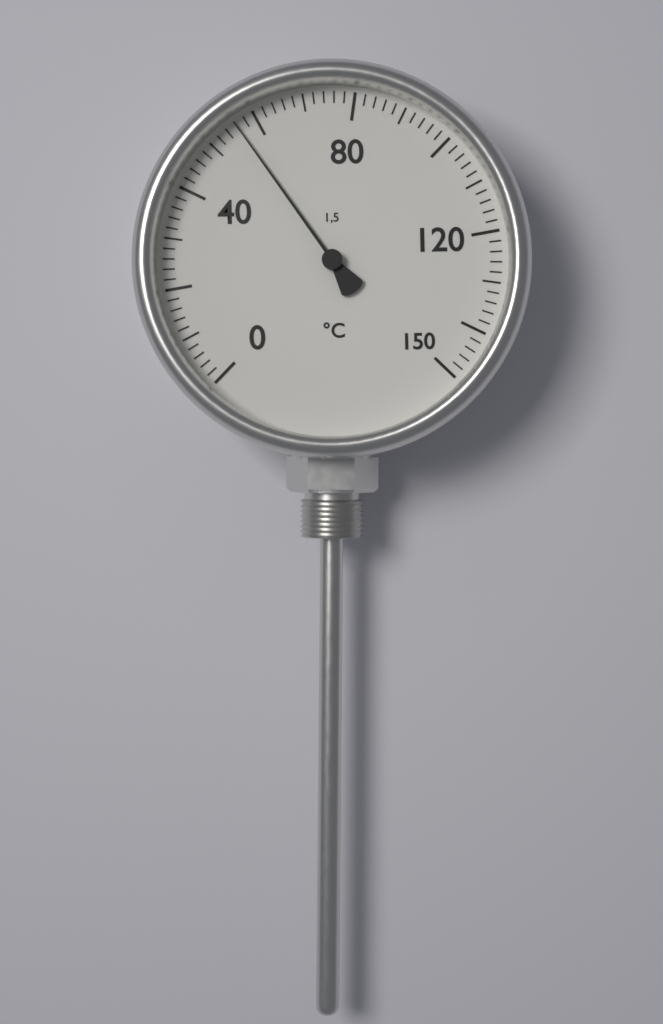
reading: 56 °C
